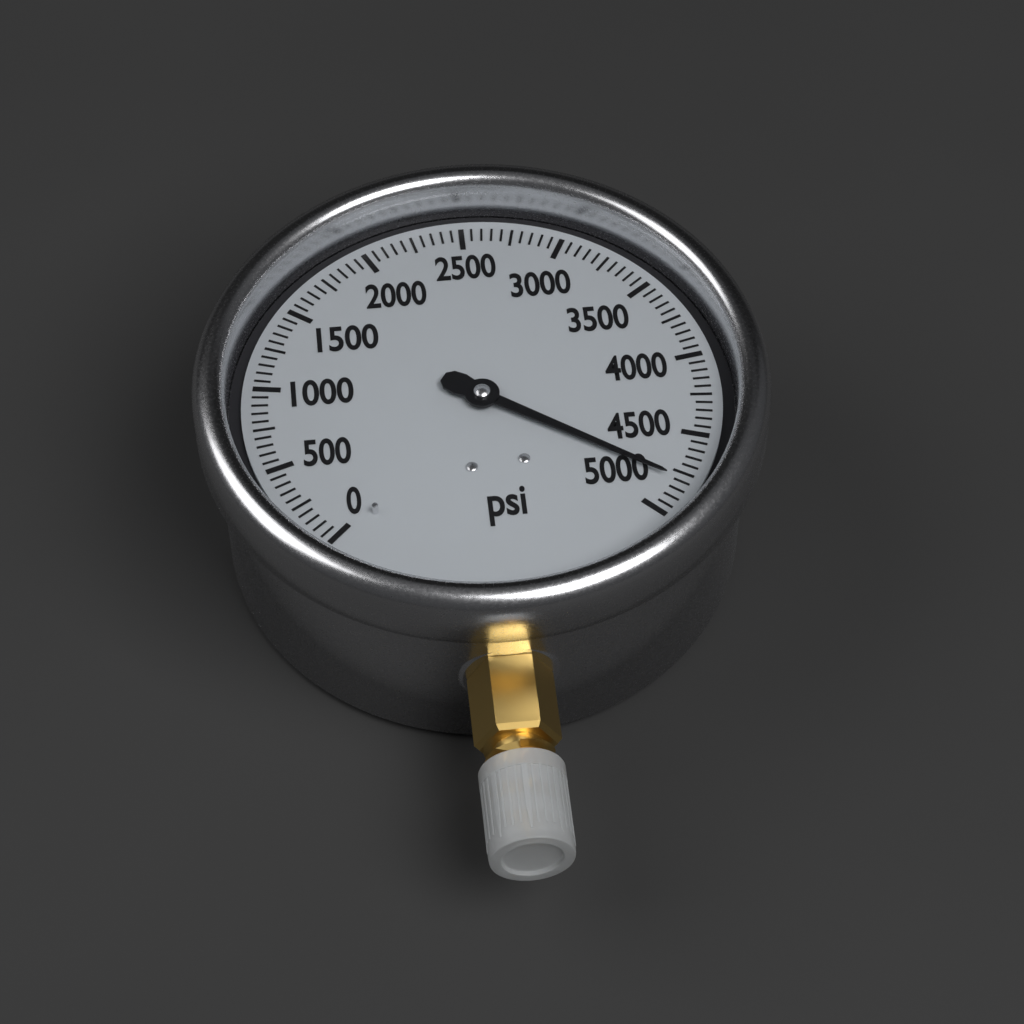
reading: 4800 psi
